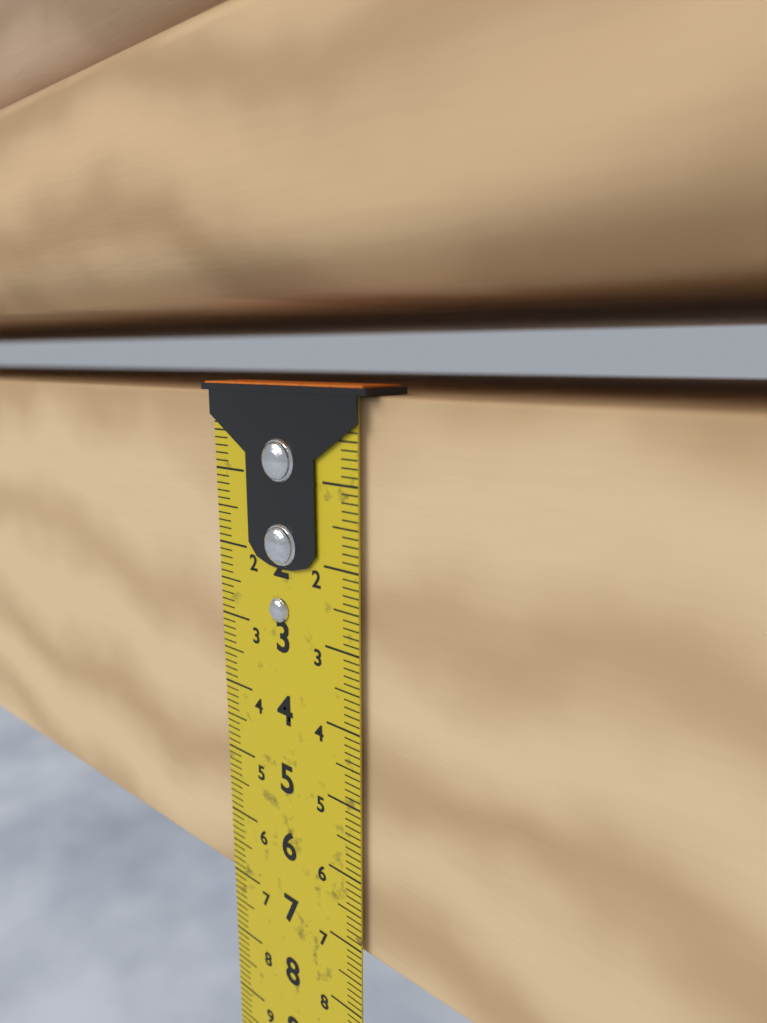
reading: 7.1 cm
